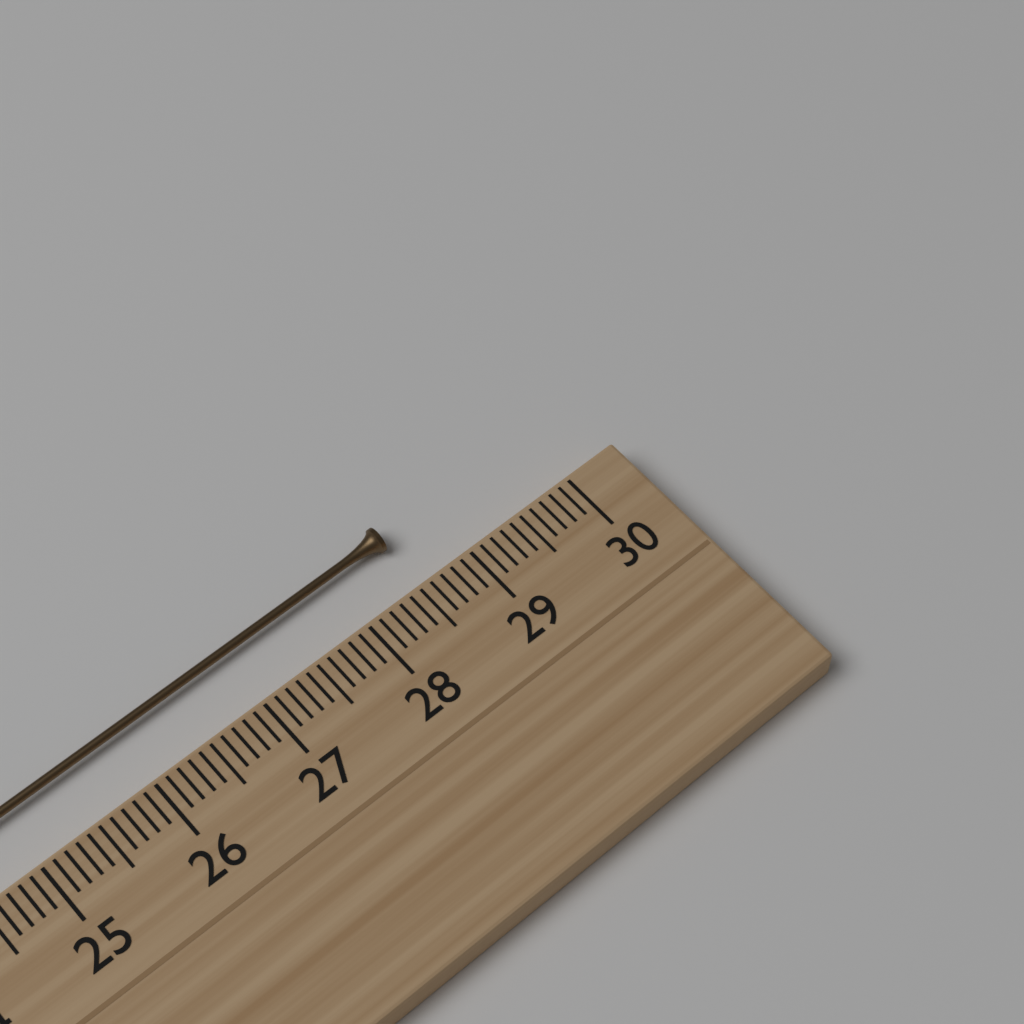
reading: 28.6 cm
